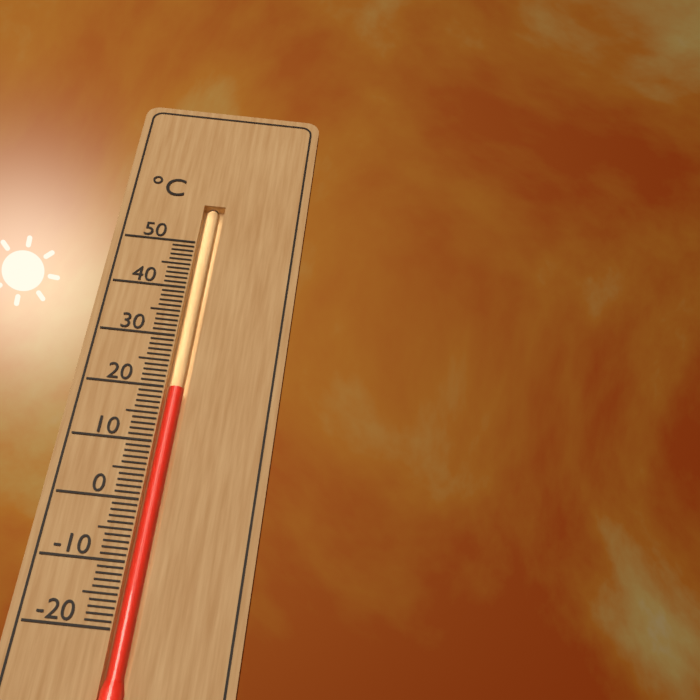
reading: 20 °C
